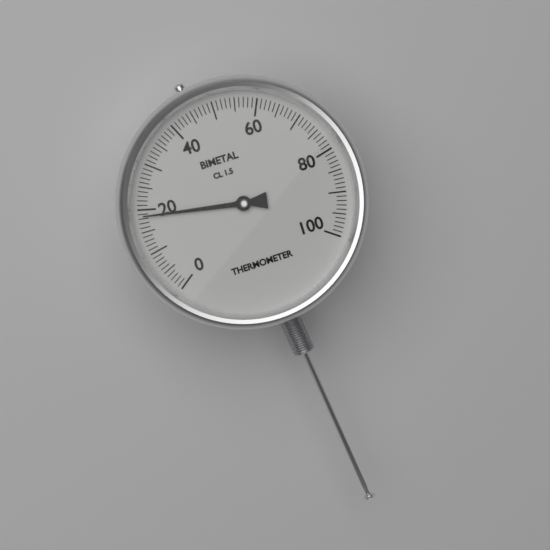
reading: 18.5 (no unit)
